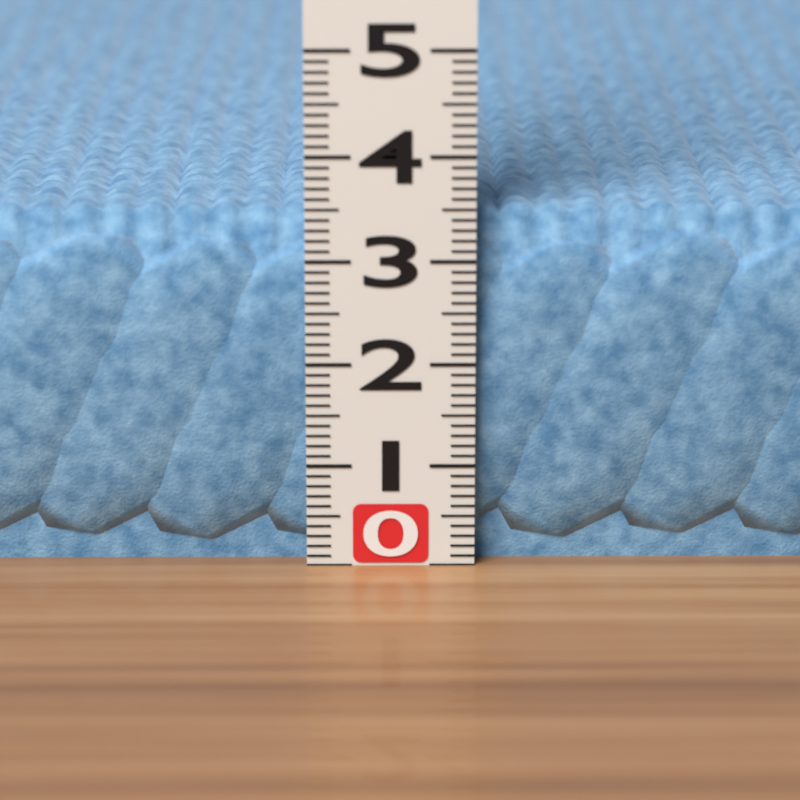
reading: 3.5 (no unit)
